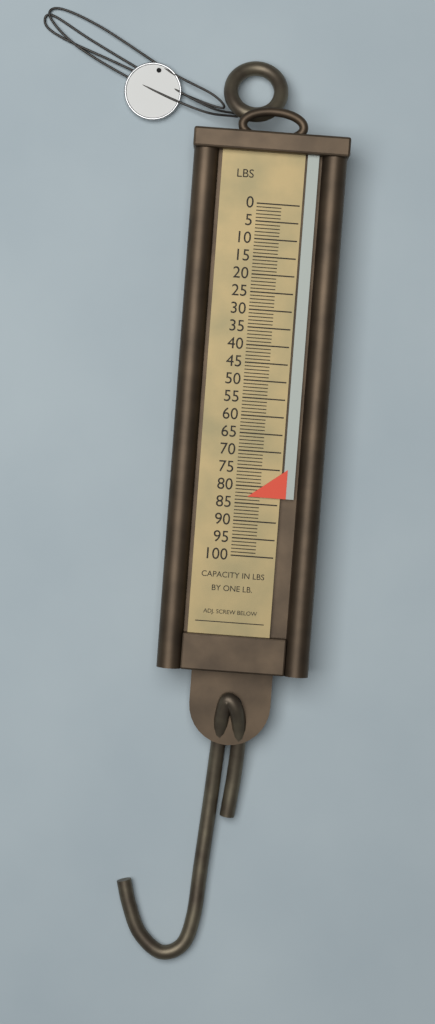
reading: 83 lb
